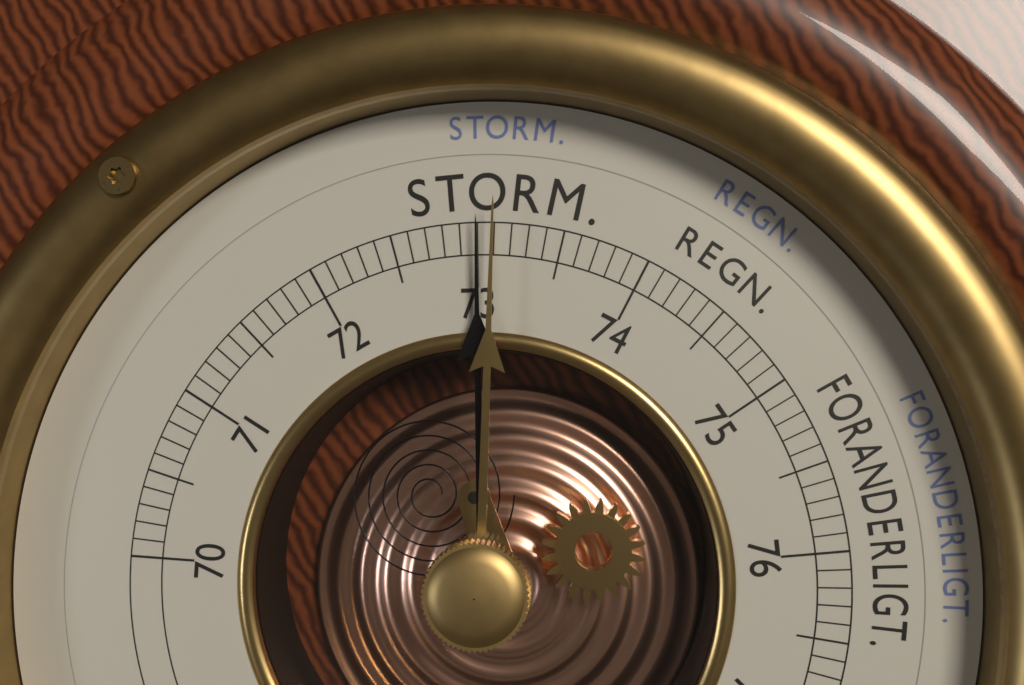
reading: 73.0 cm
